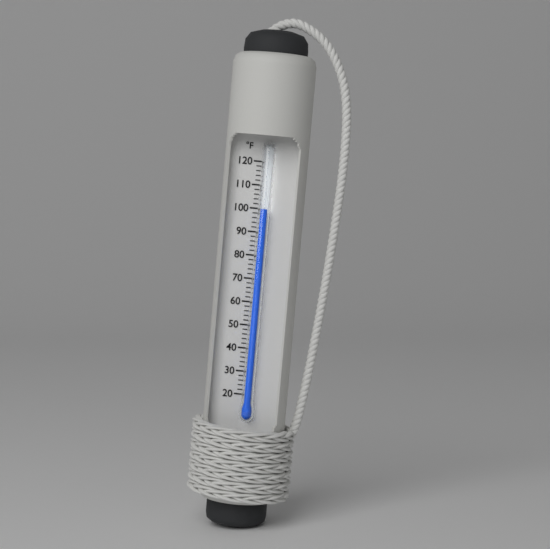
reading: 100 °F
